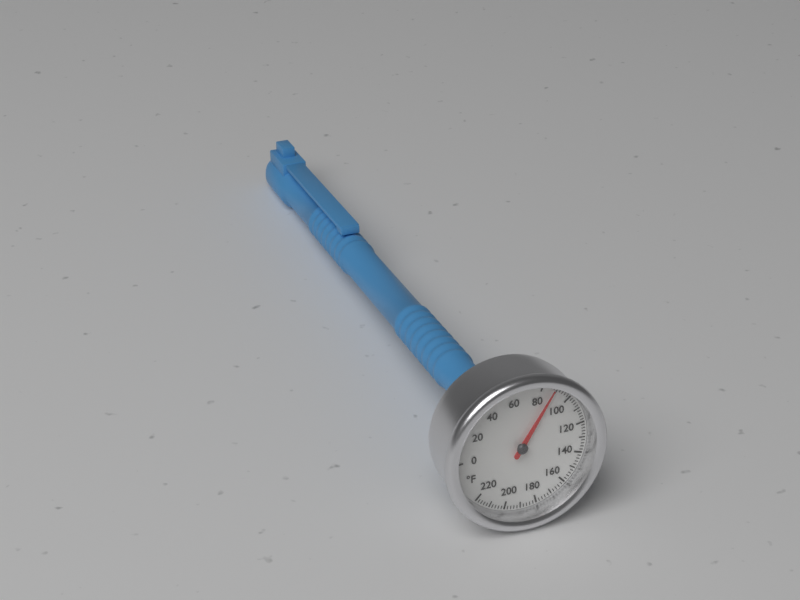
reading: 88 °F
